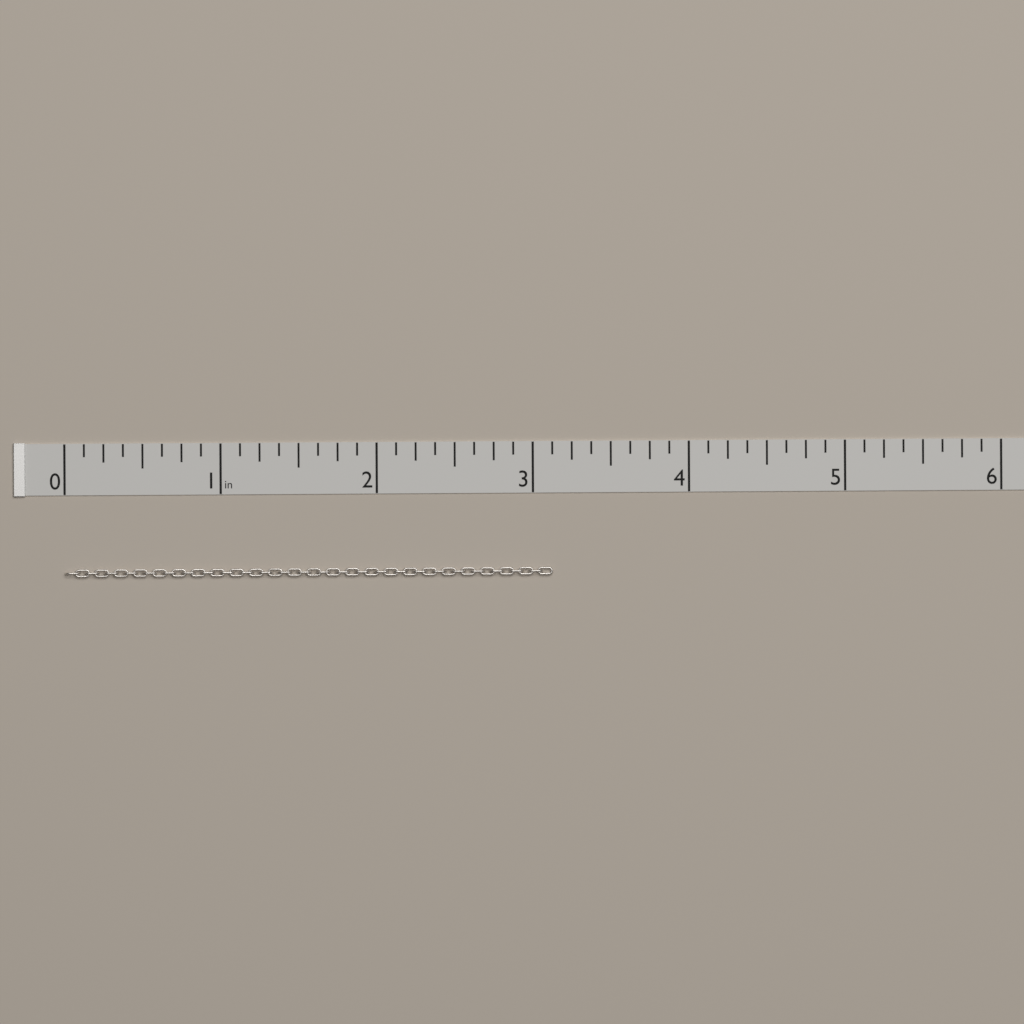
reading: 3.125 in
